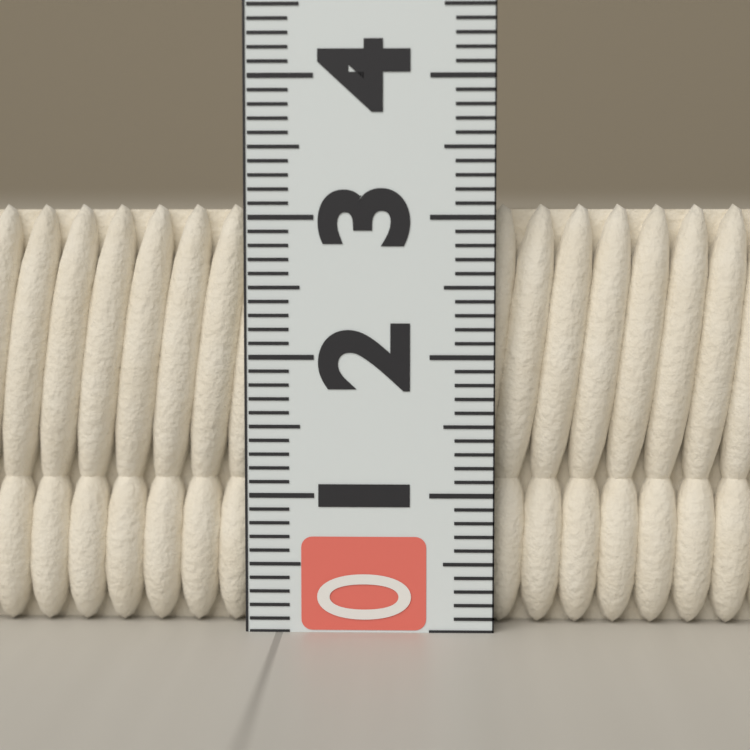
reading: 3.1 (no unit)
